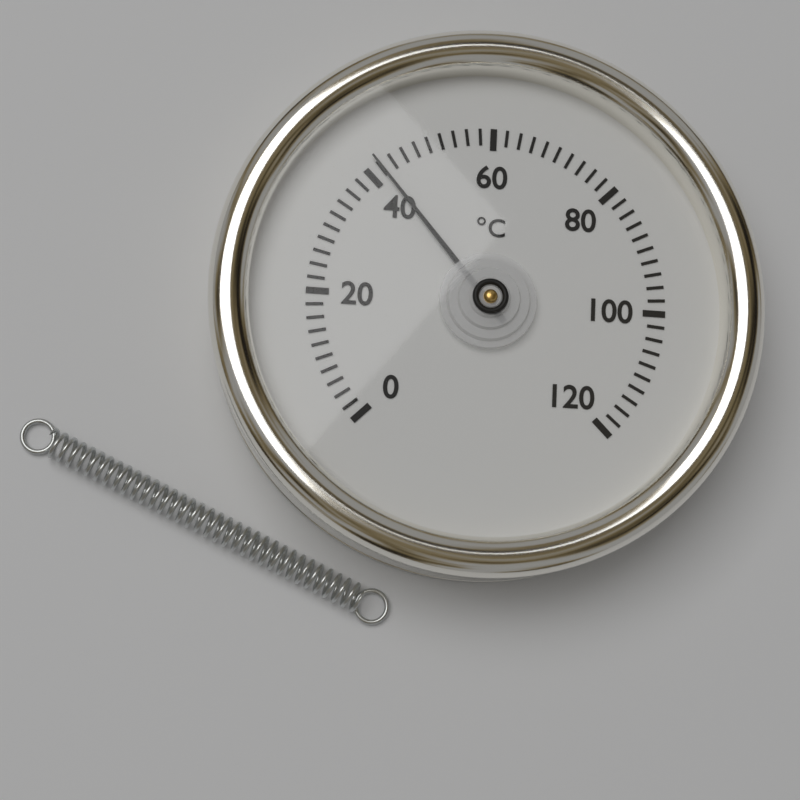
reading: 42 °C
